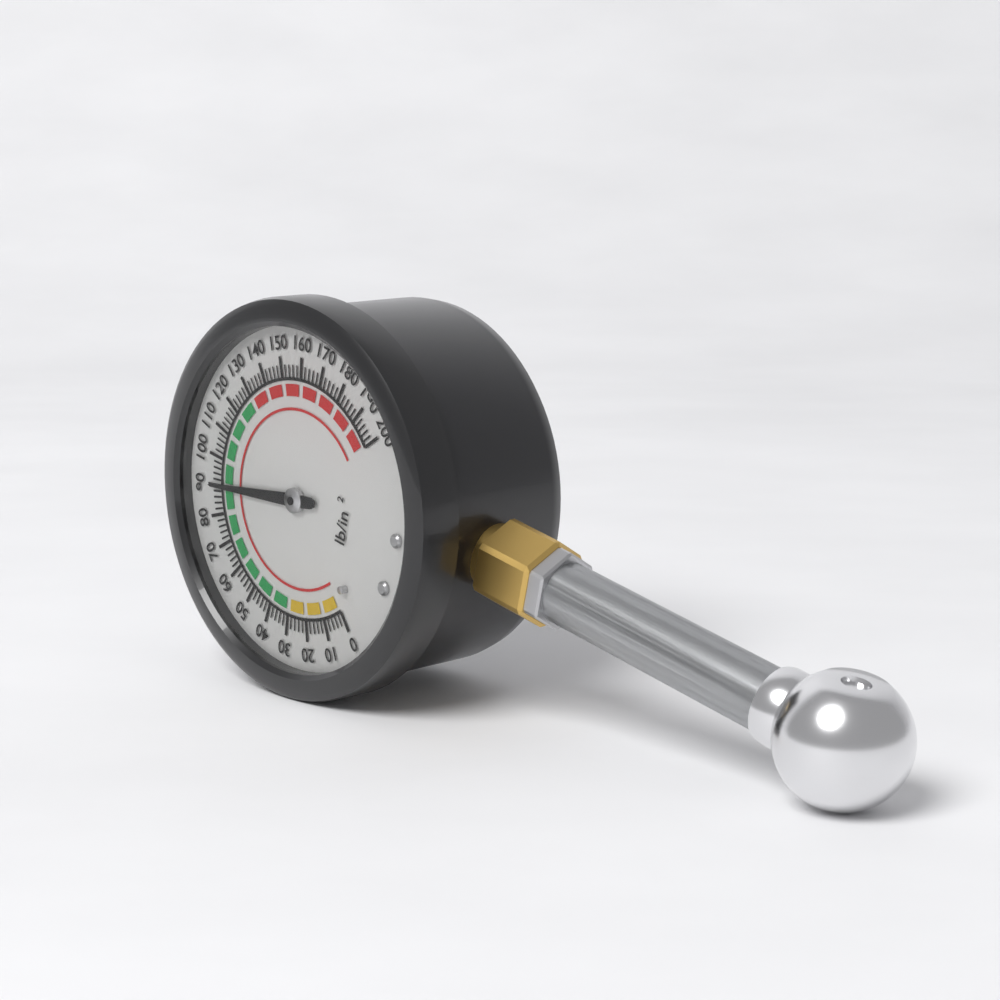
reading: 90 psi
